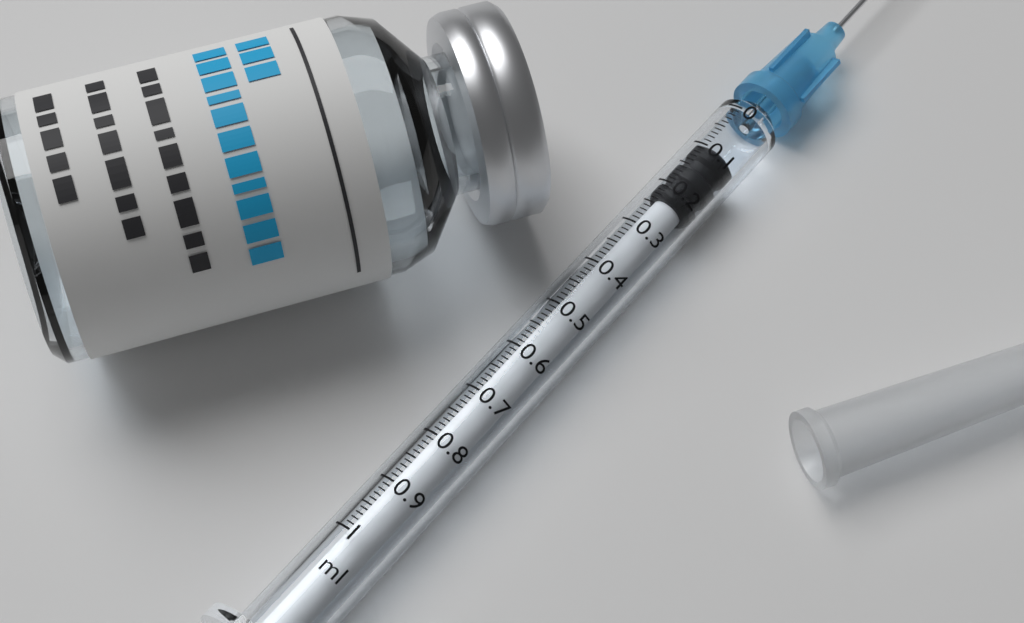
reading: 0.09 ml
